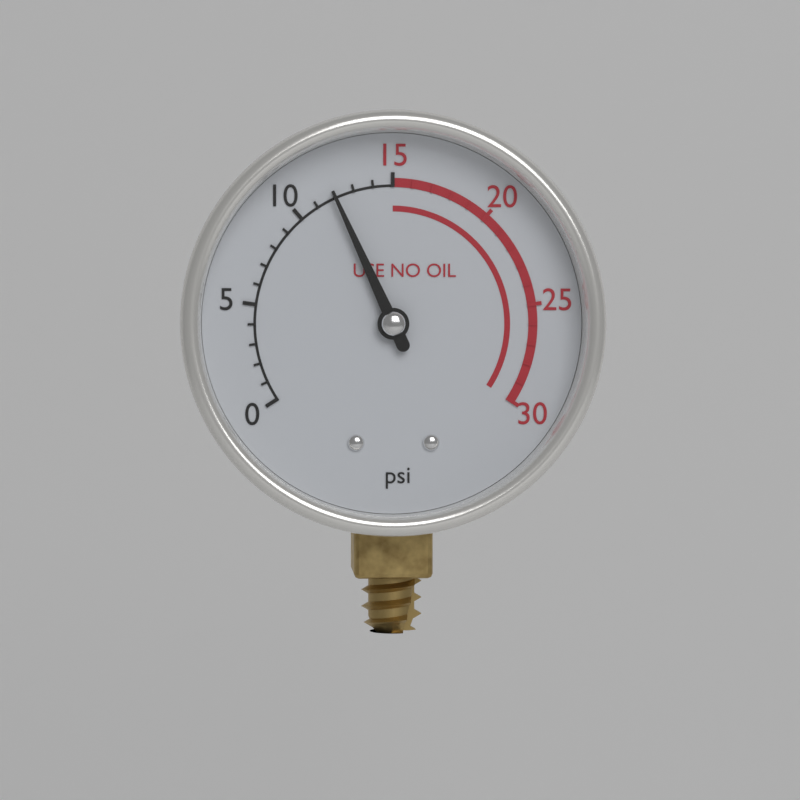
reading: 12 psi
